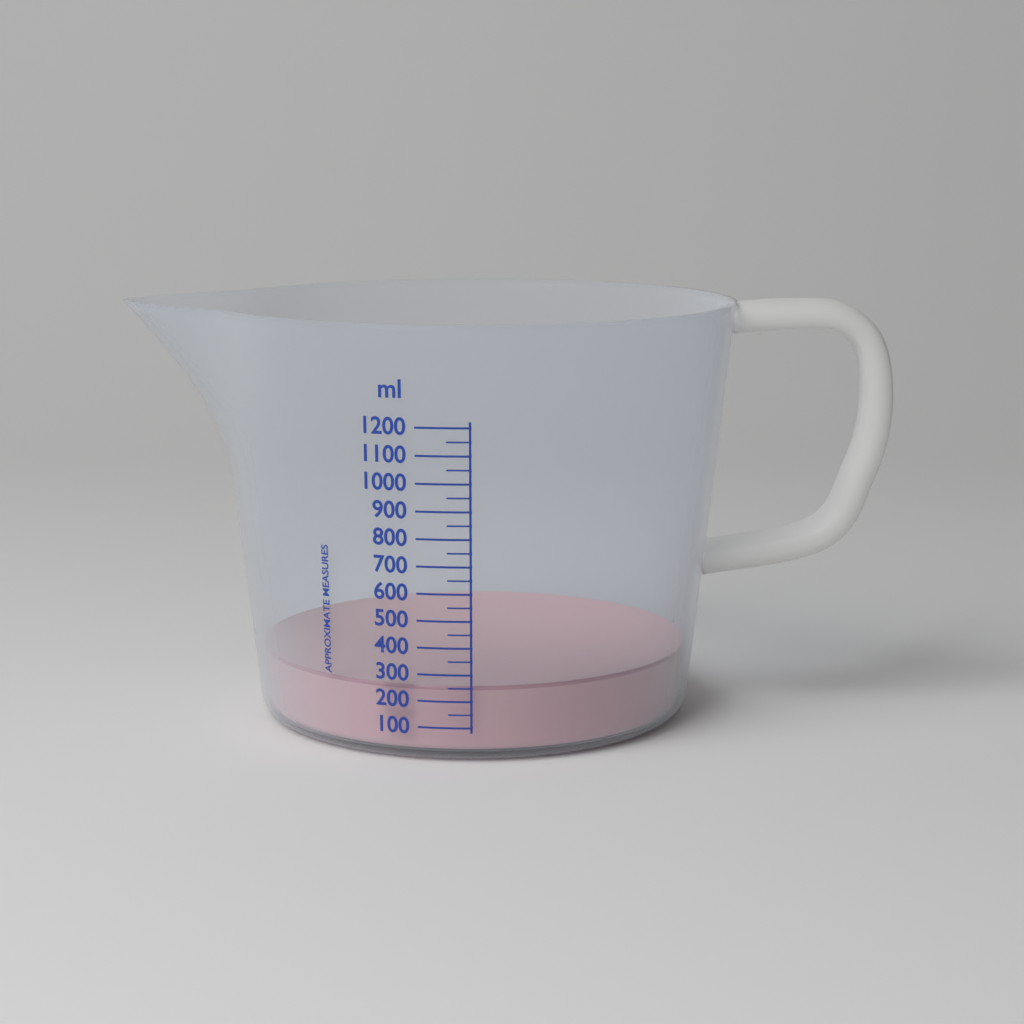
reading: 250 ml
